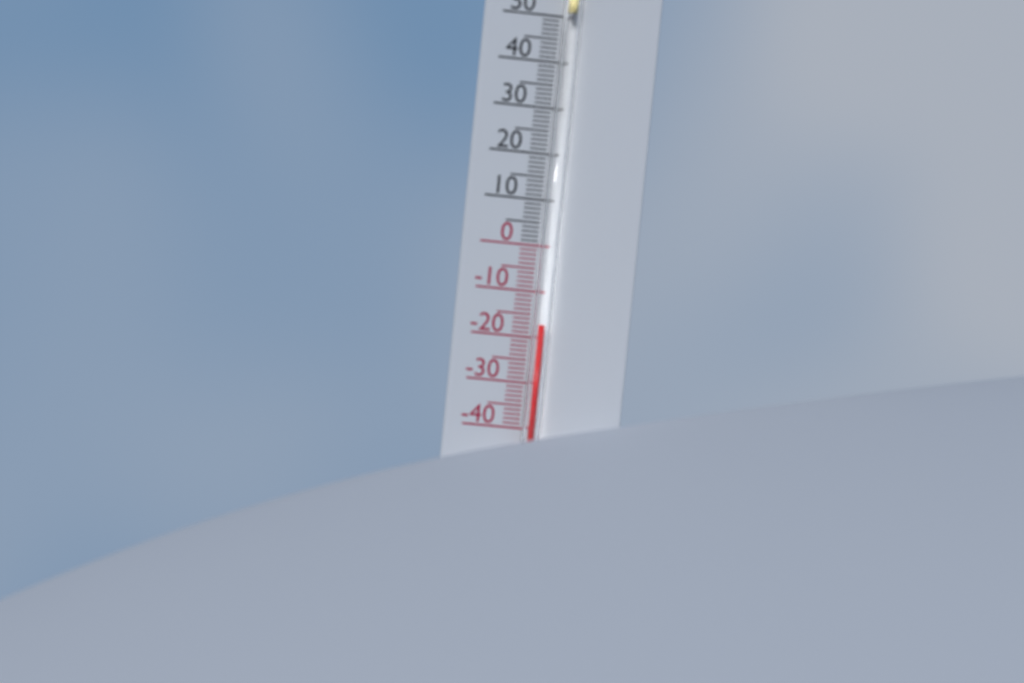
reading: -17 °C
